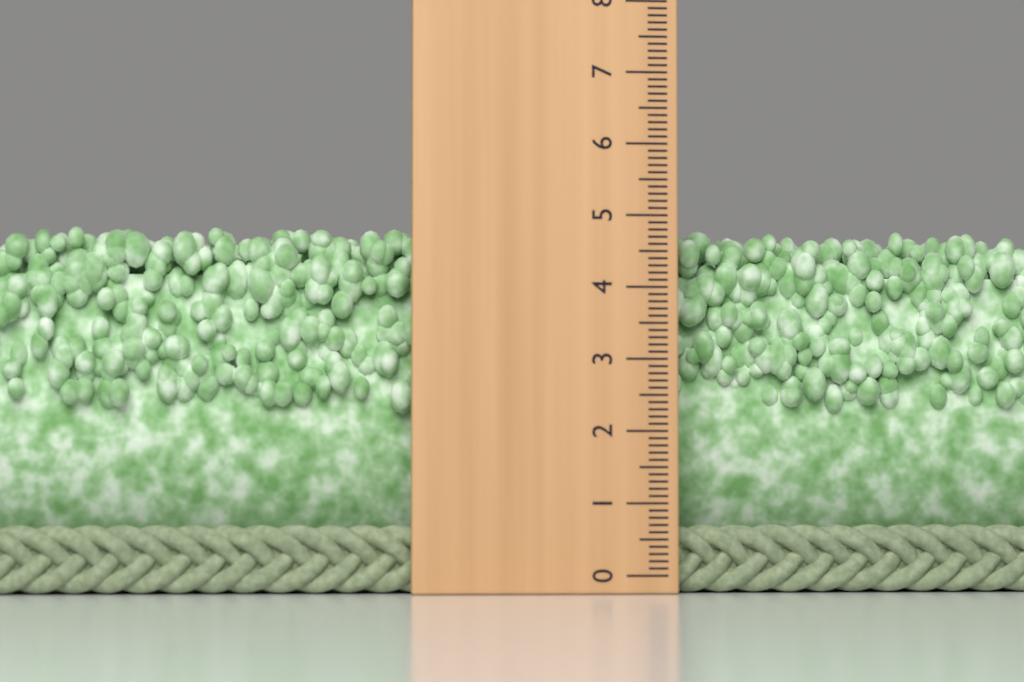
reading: 4.9 (no unit)
